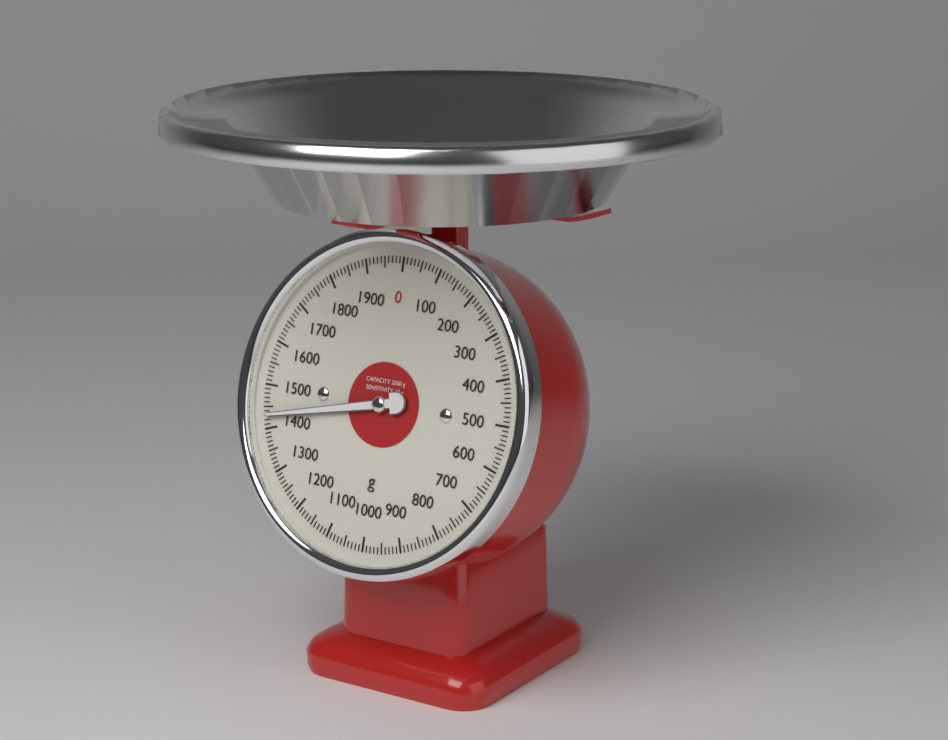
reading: 1430 g
